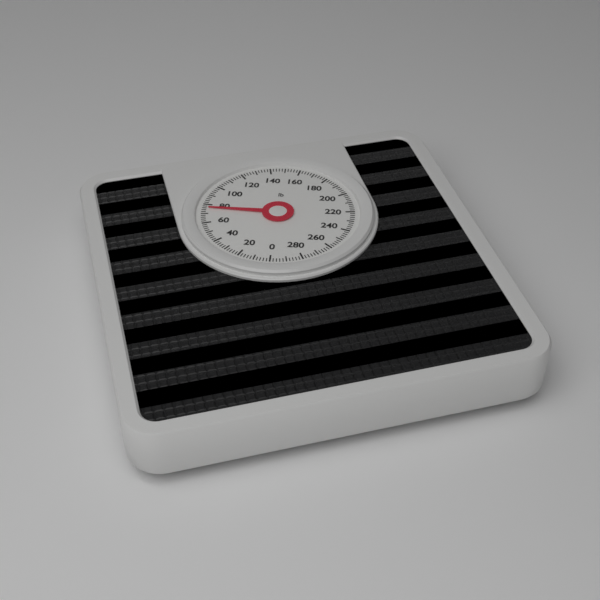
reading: 76 lb
